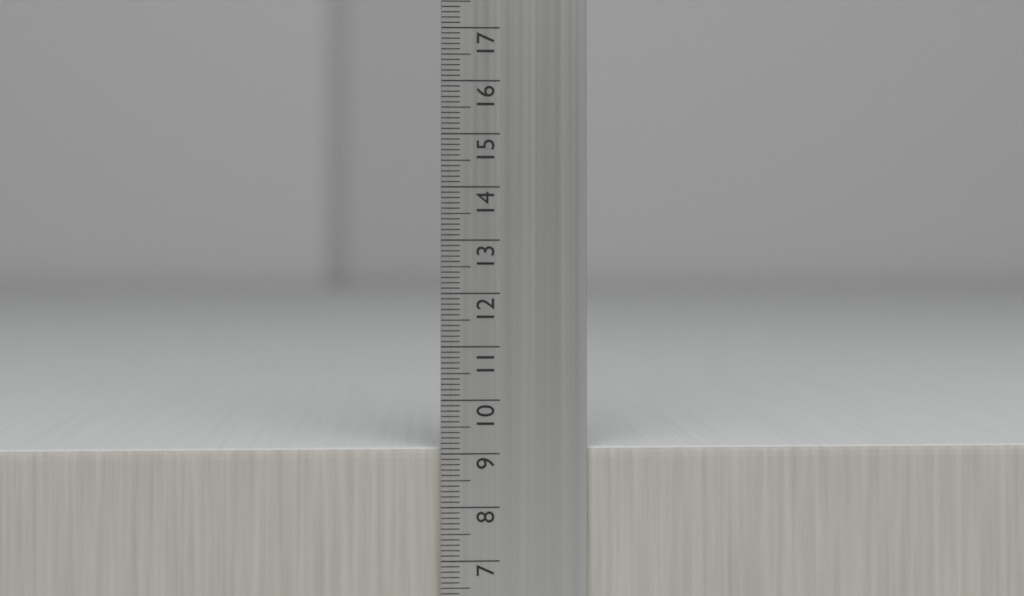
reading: 9.1 cm
